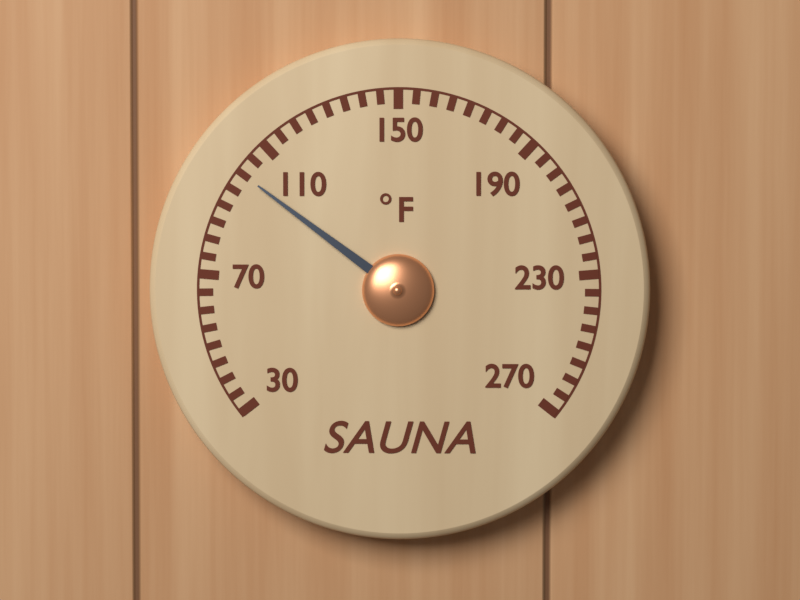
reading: 100 °F
